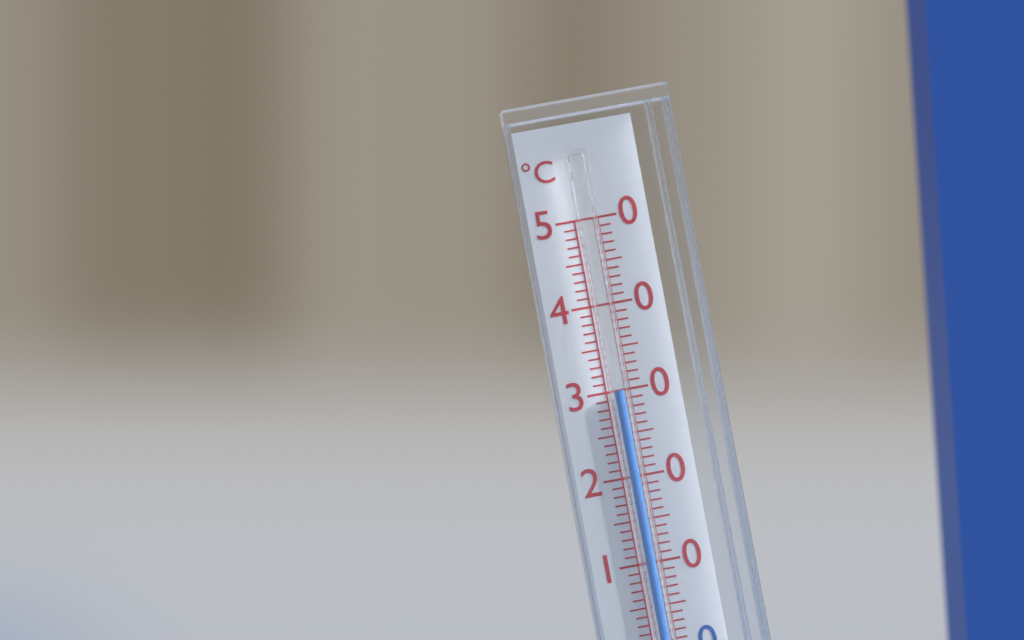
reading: 30 °C
